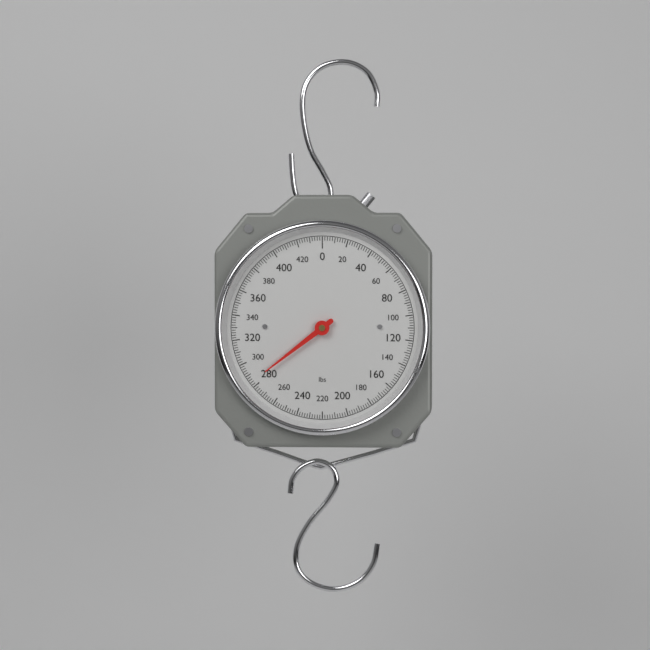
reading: 284 lbs
